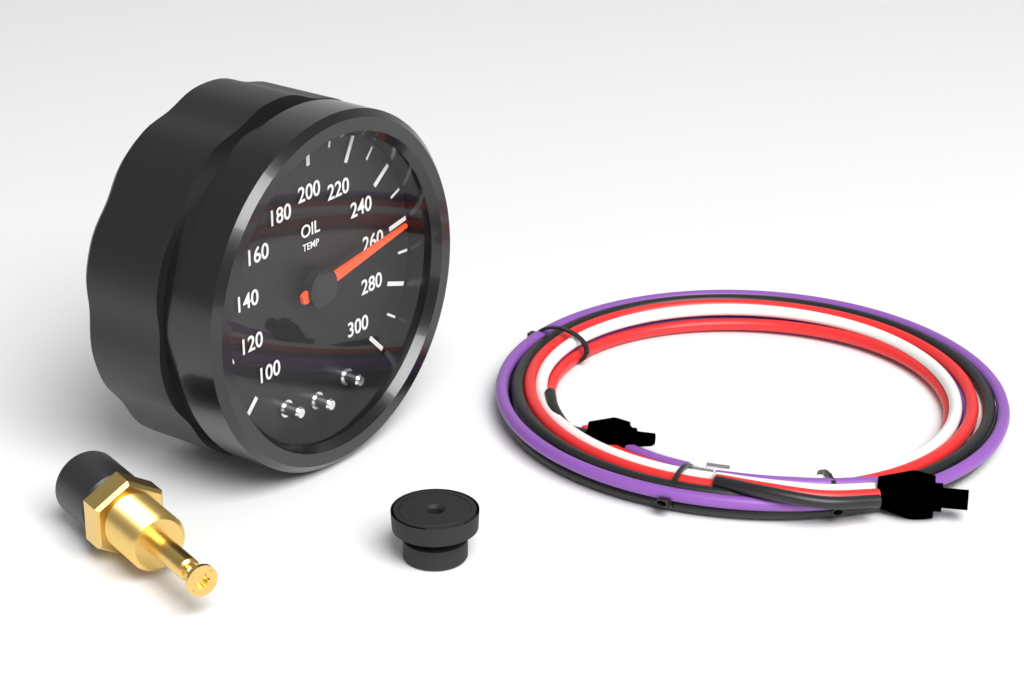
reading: 260 (no unit)
